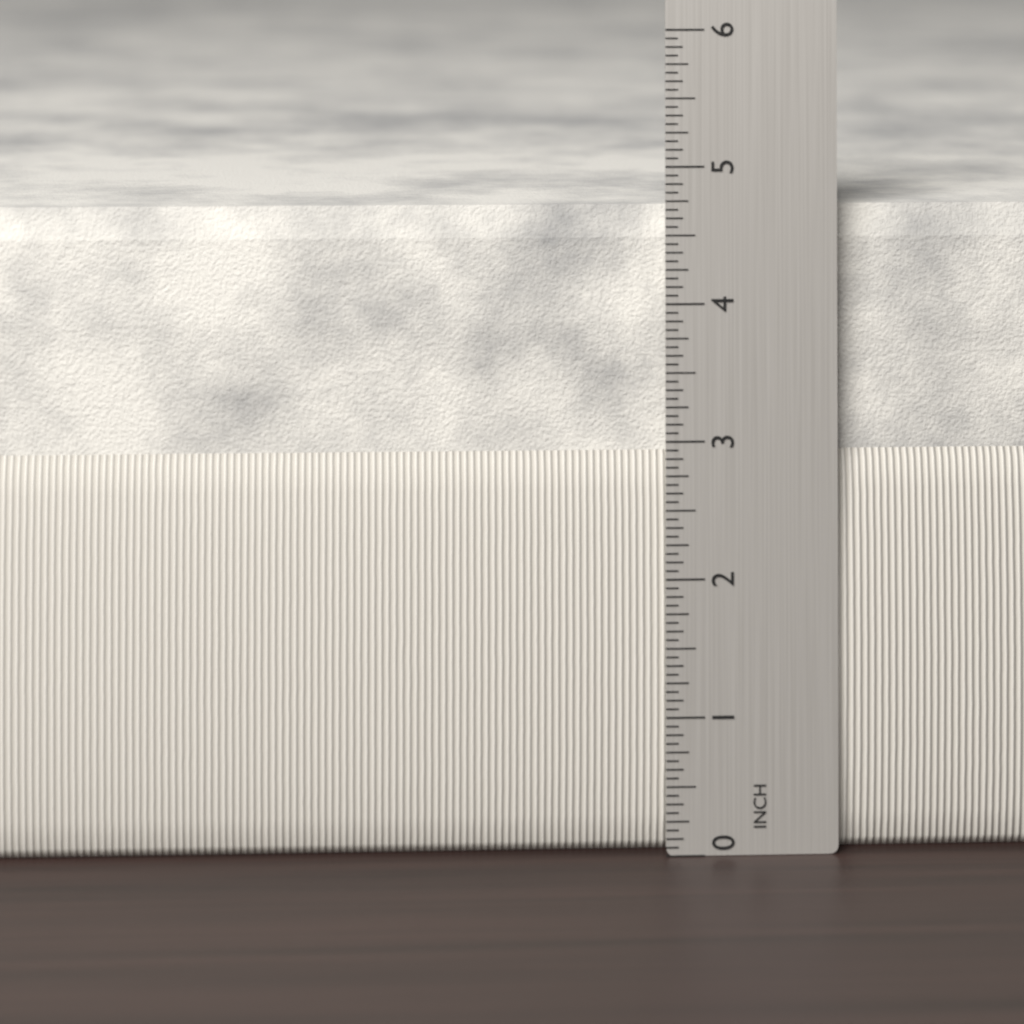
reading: 4.6875 in
